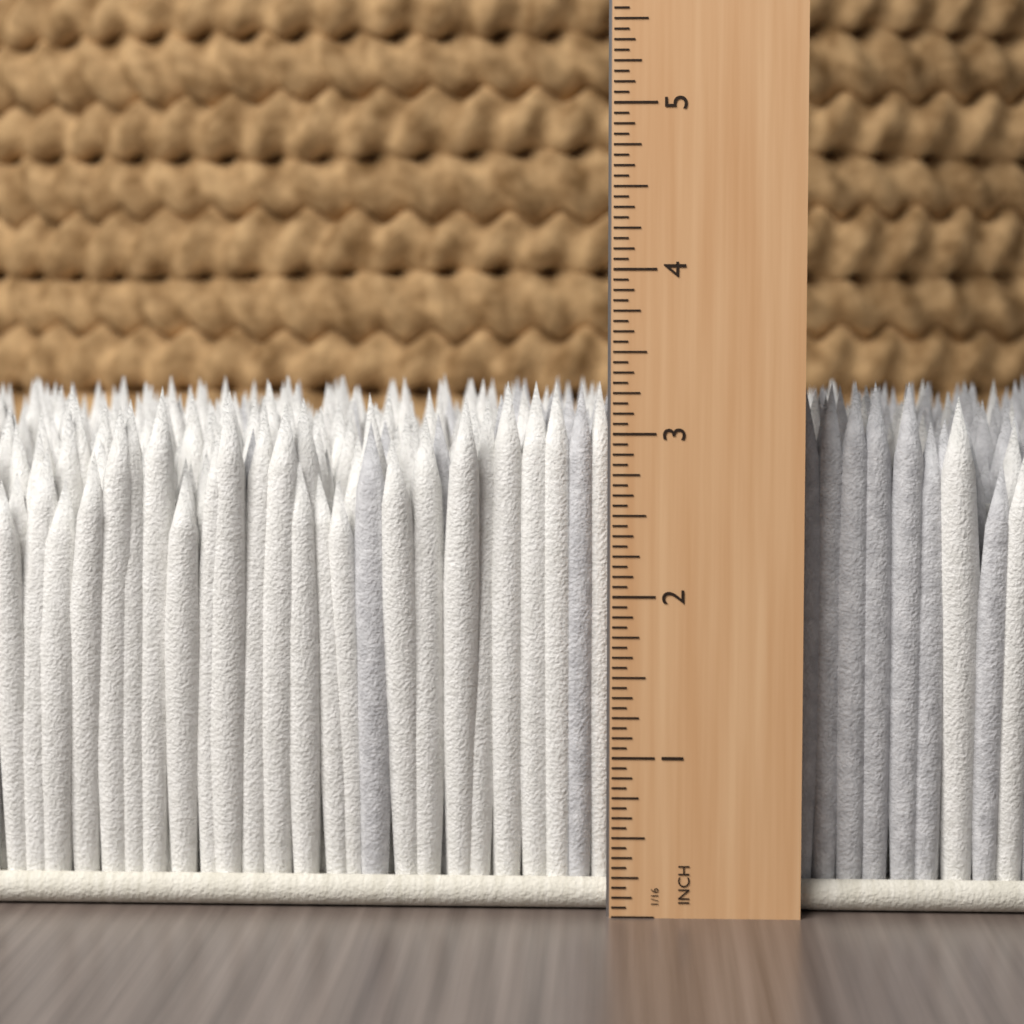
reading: 3.3125 in
